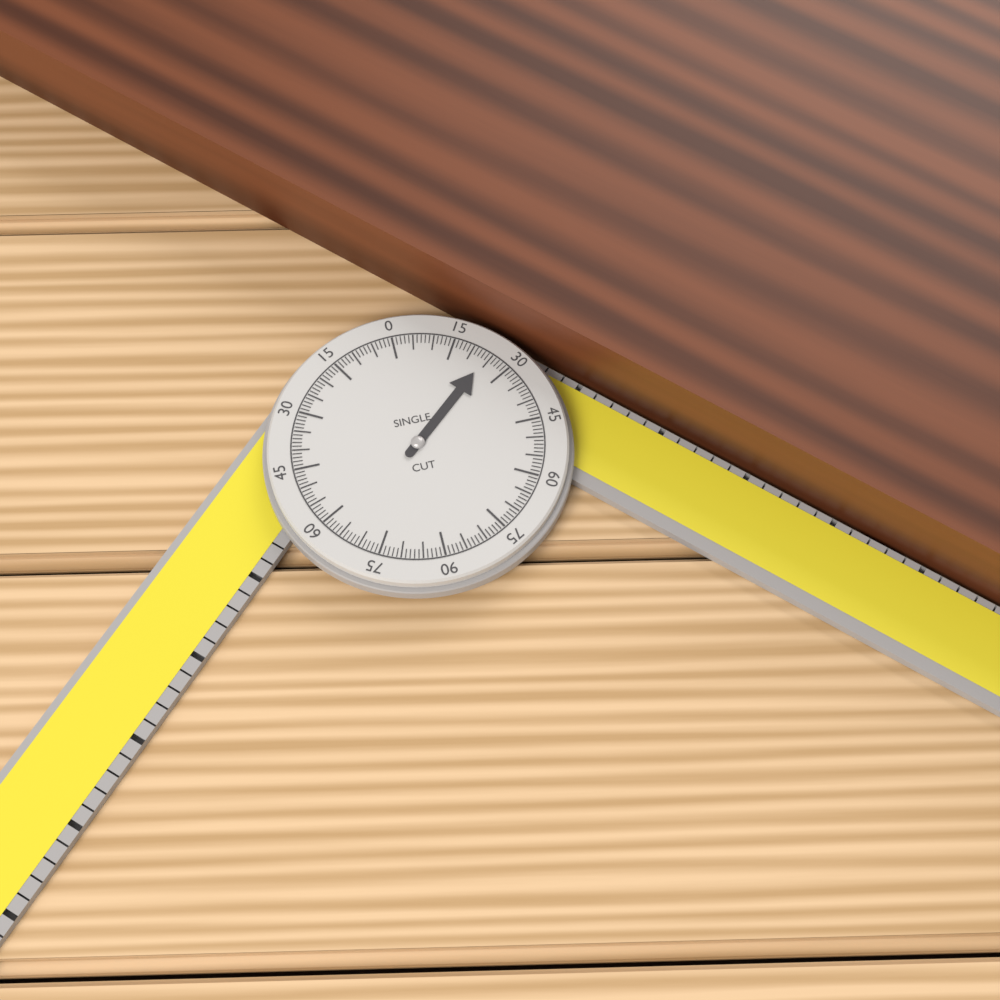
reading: 24 °
